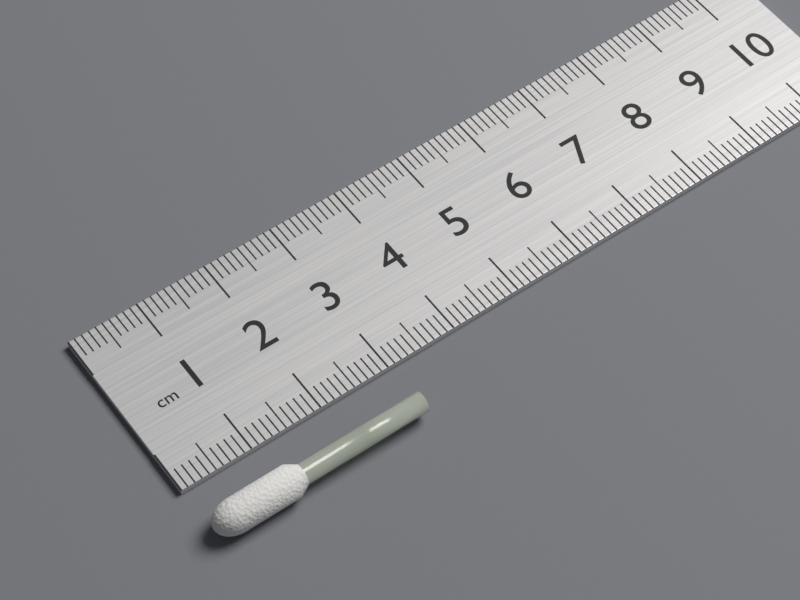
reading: 3.0 cm
